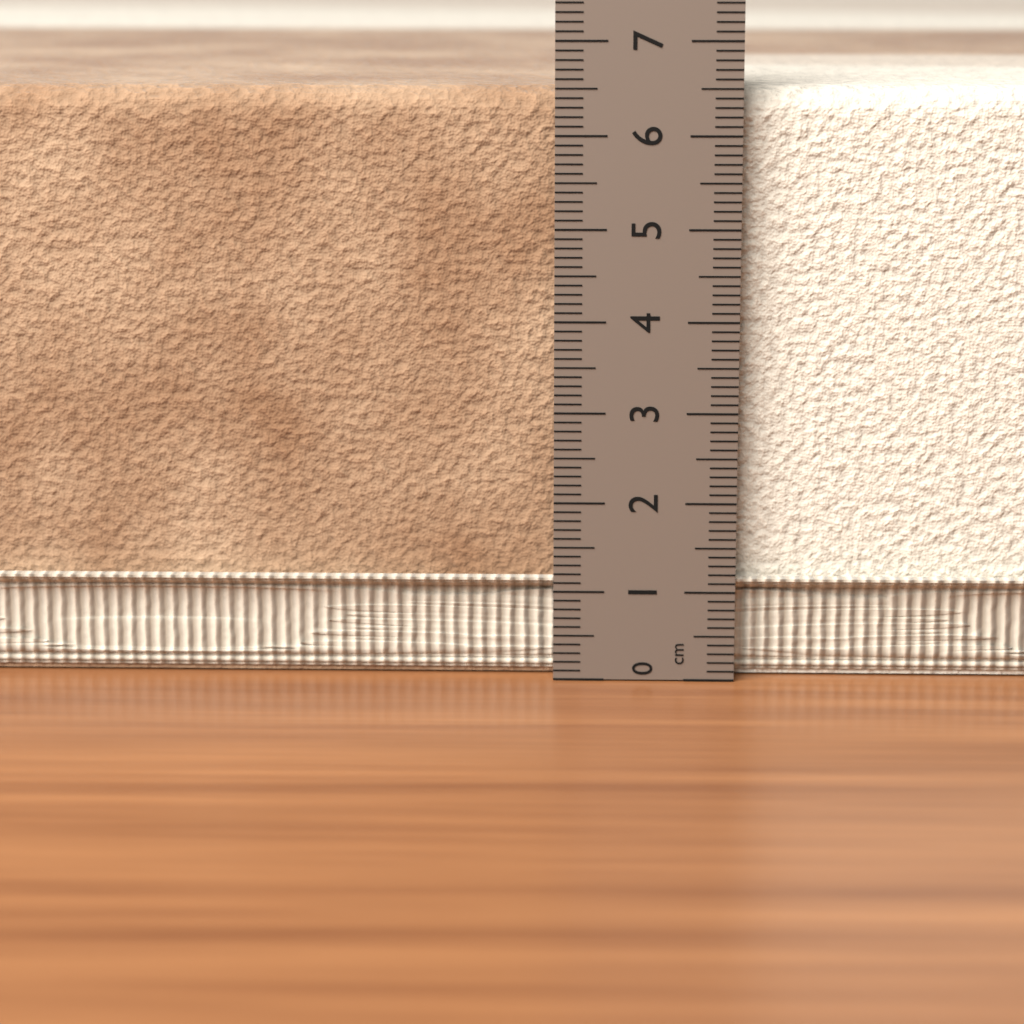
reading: 6.5 cm
